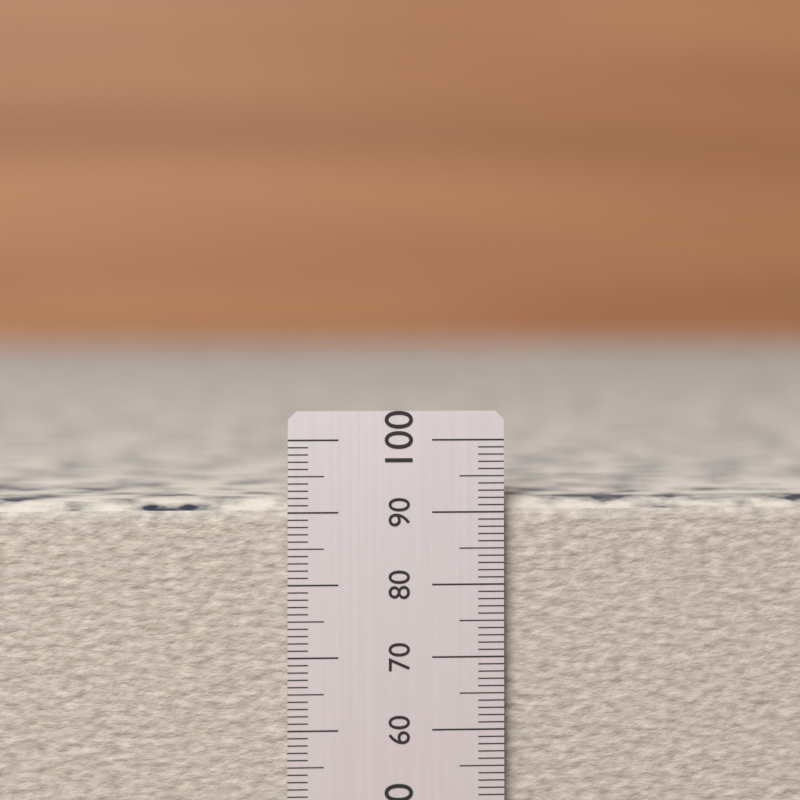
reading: 93 (no unit)
